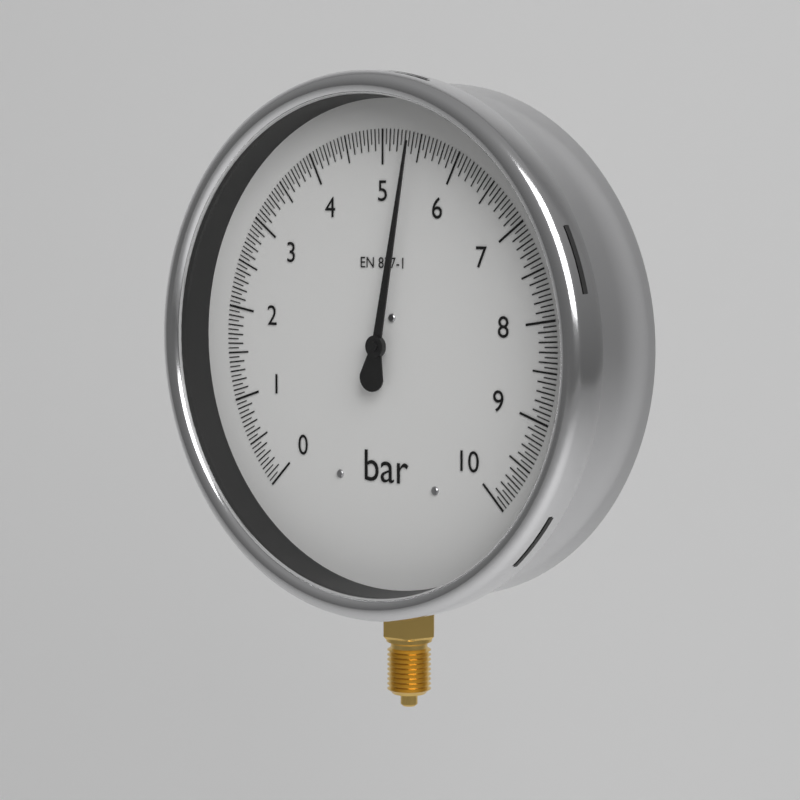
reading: 5.40 bar
